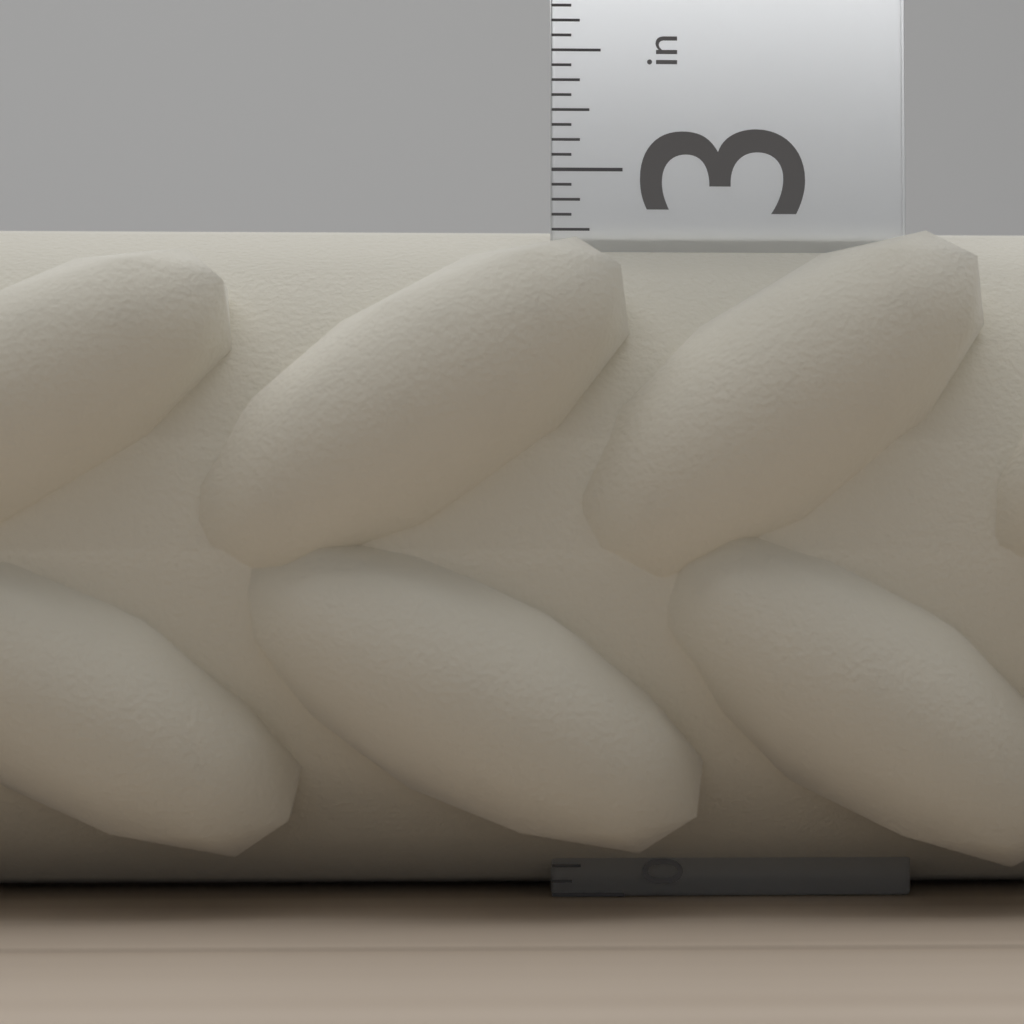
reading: 2.8125 in
